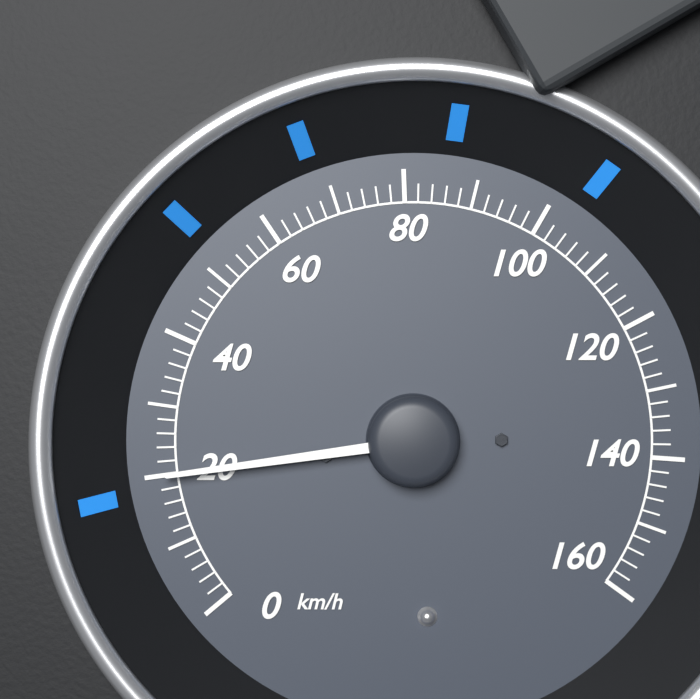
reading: 20 km/h
